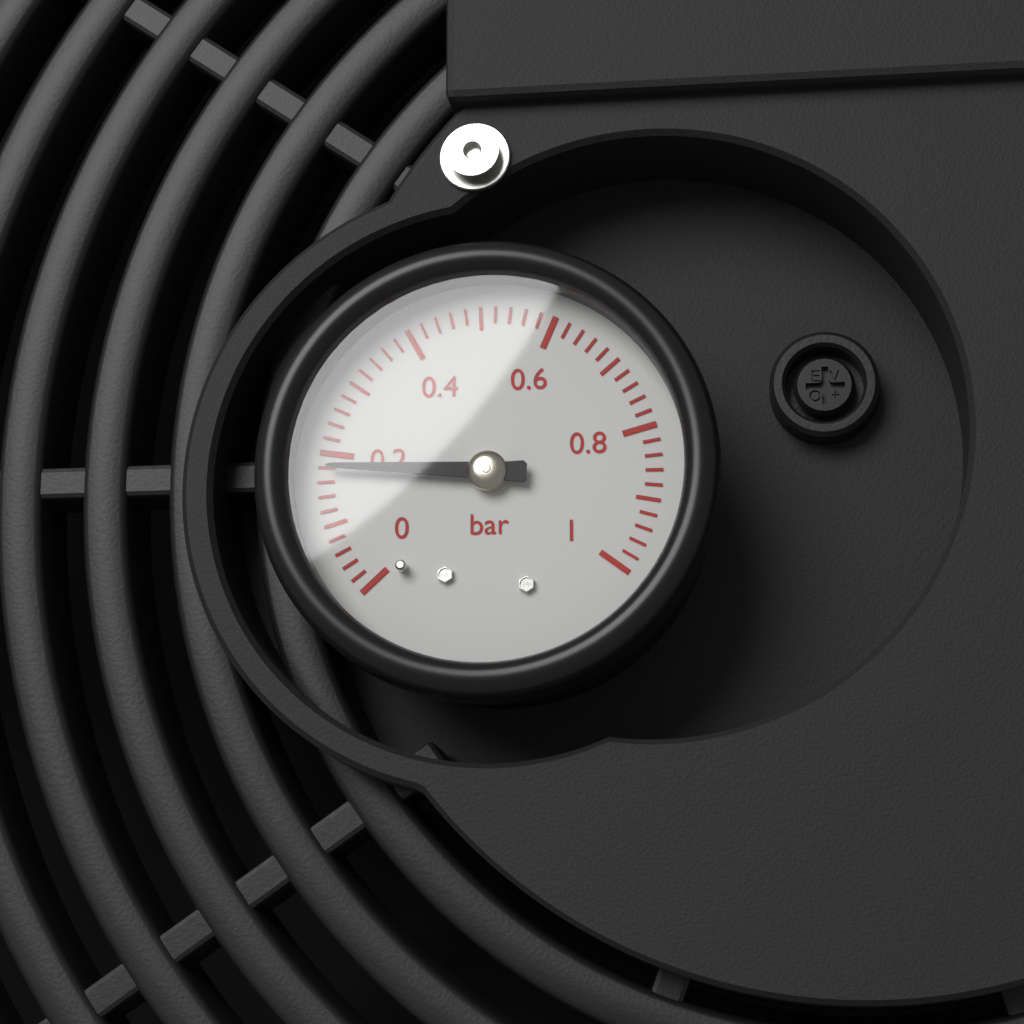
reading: 0.18 bar
